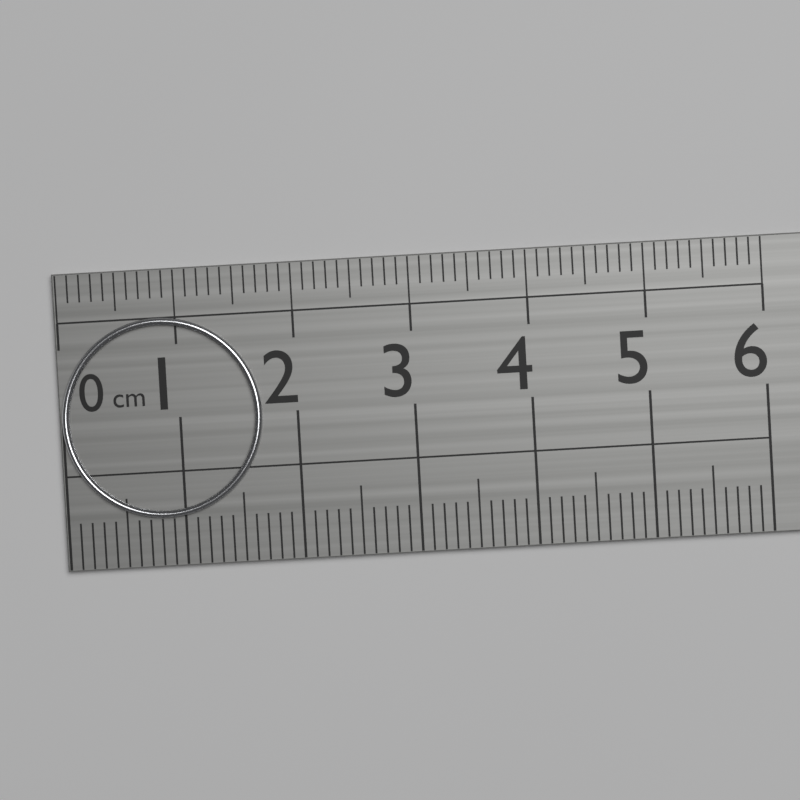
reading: 1.7 cm
